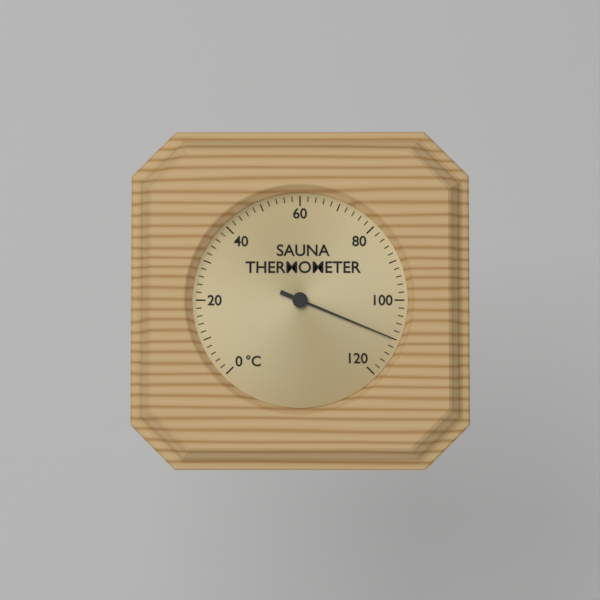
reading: 110 °C
